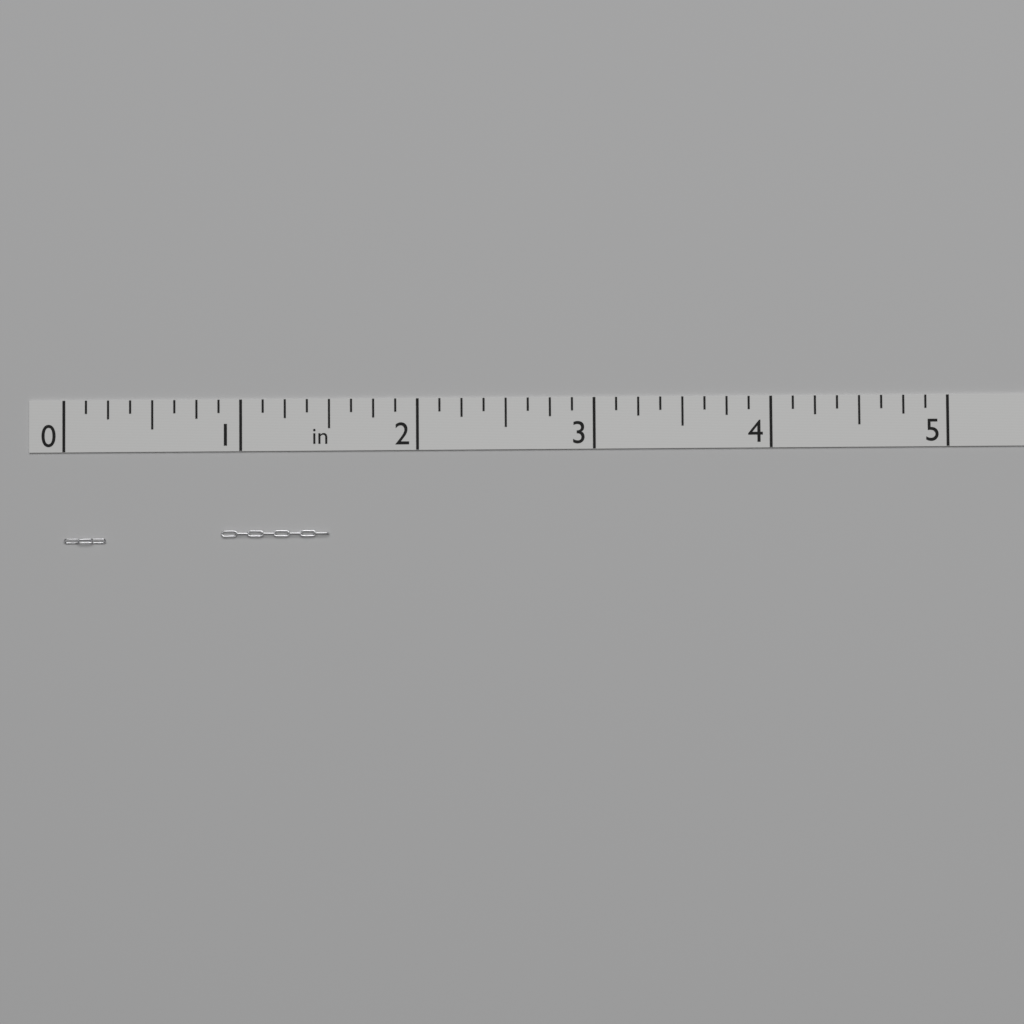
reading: 1.500 in
